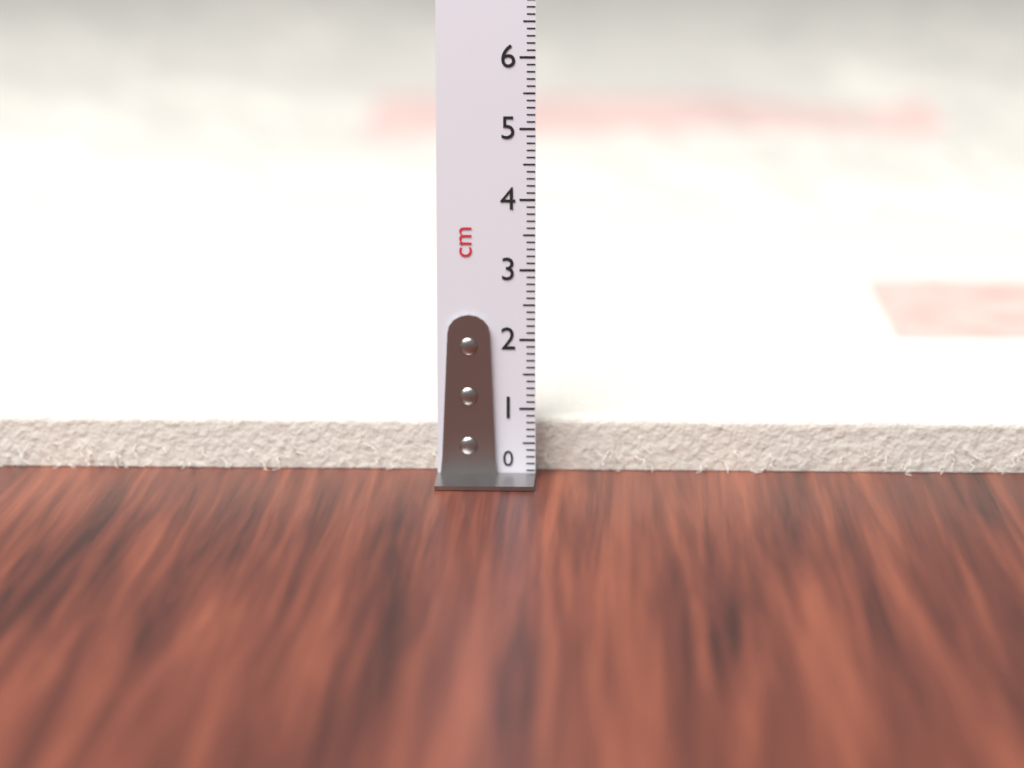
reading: 0.8 cm
